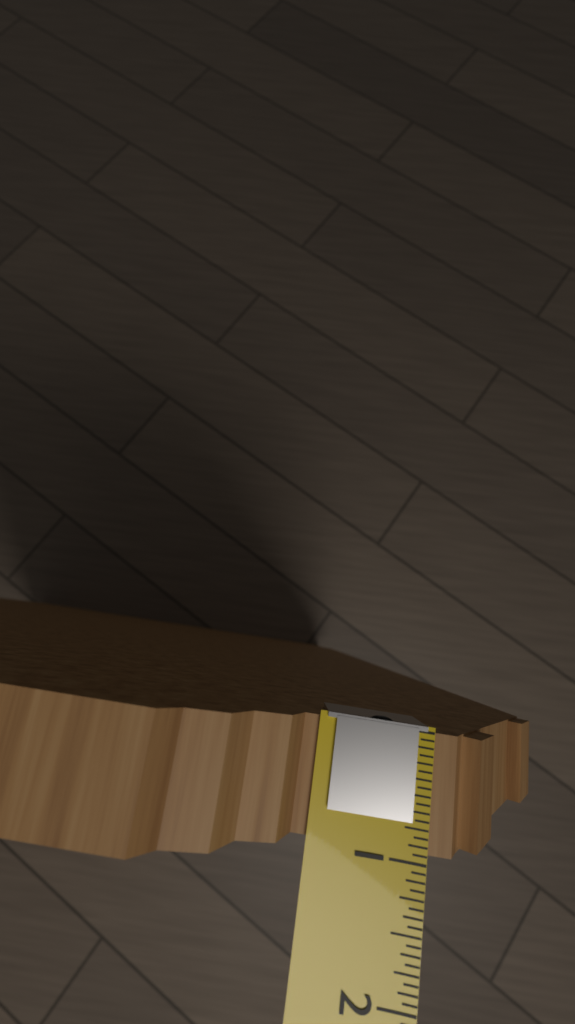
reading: 0.9375 in
